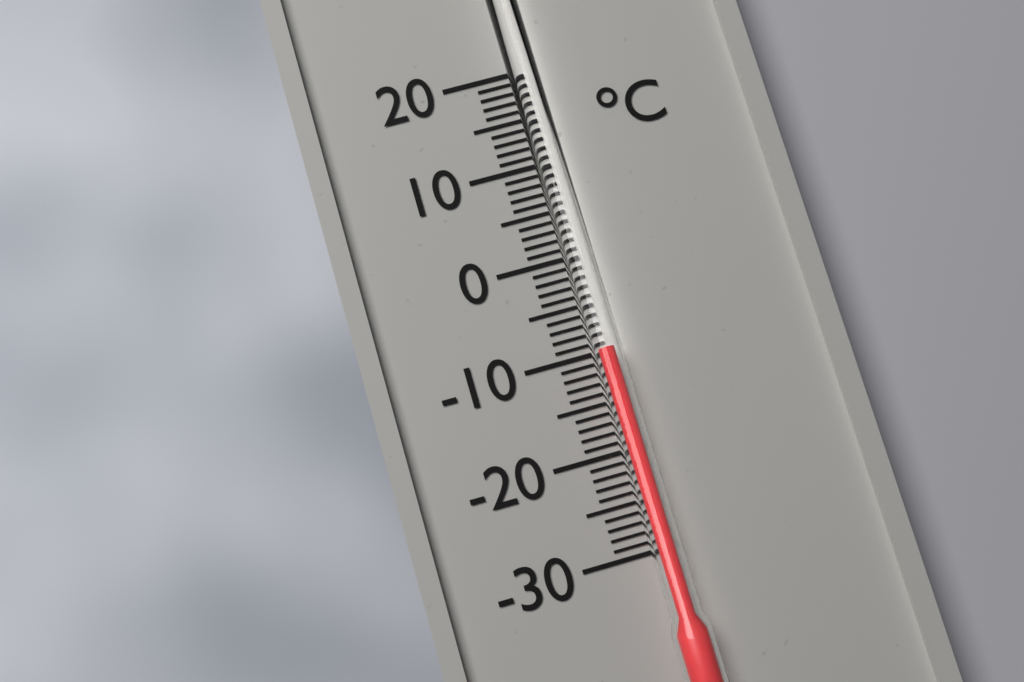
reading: -10 °C
